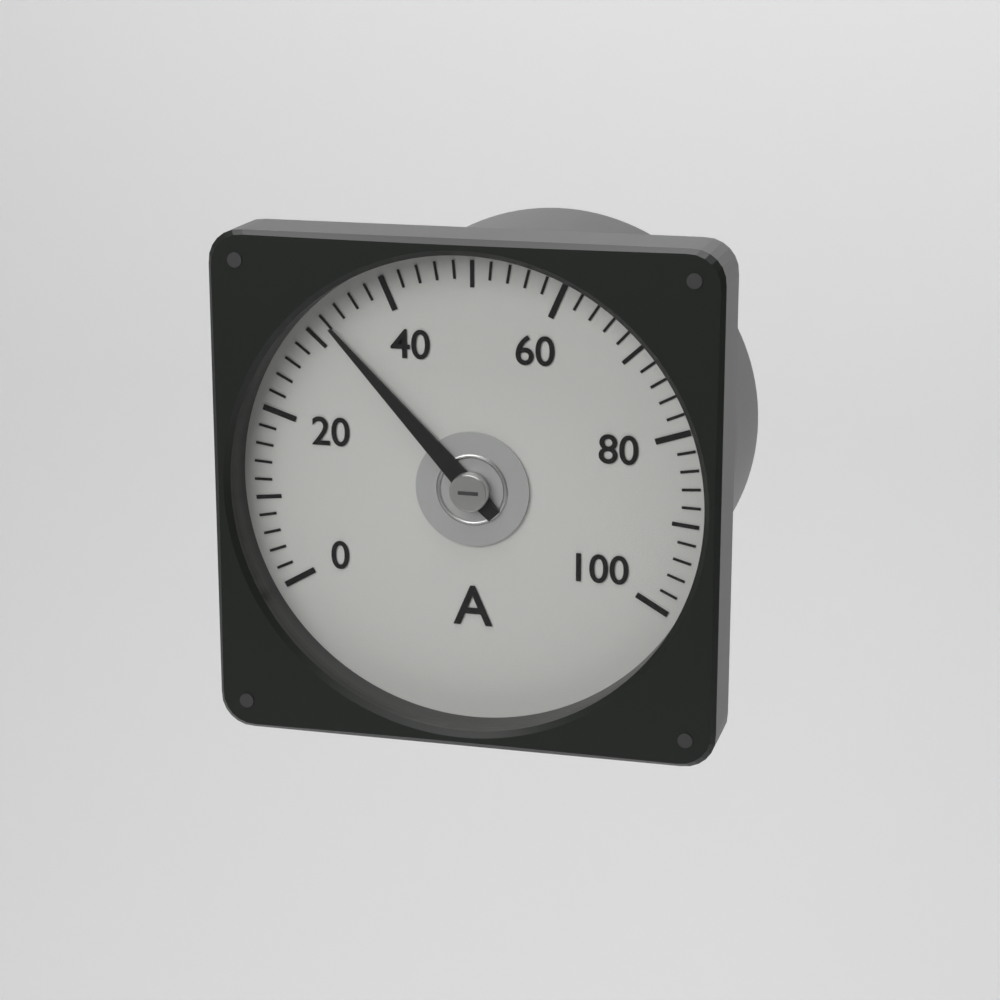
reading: 32 A
